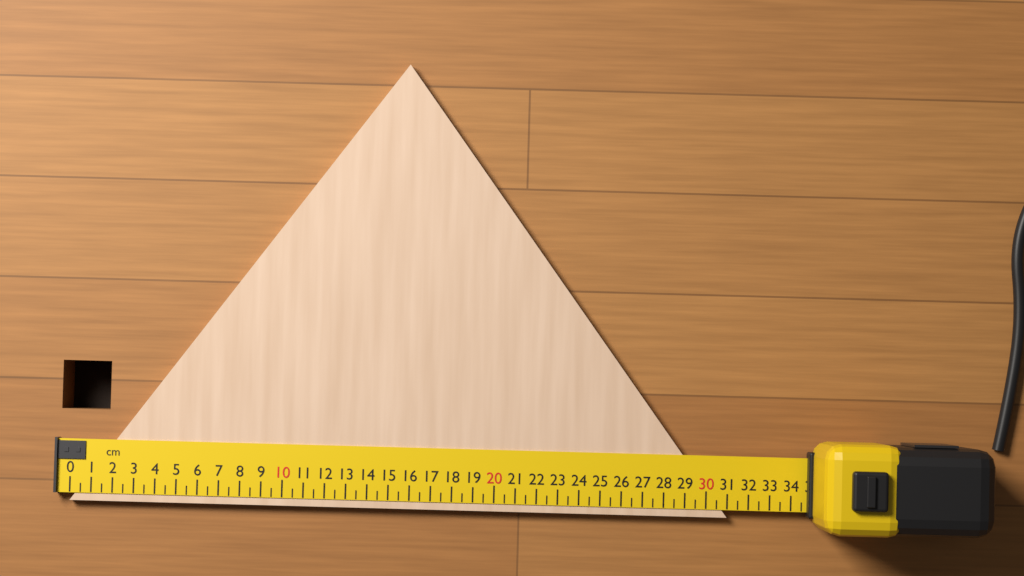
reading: 31.0 cm
